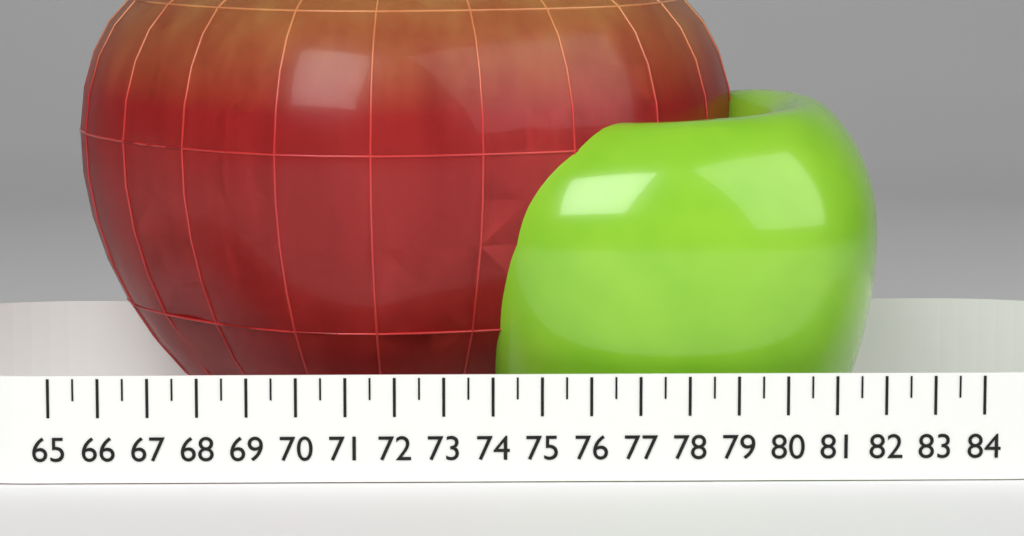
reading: 79.5 (no unit)
